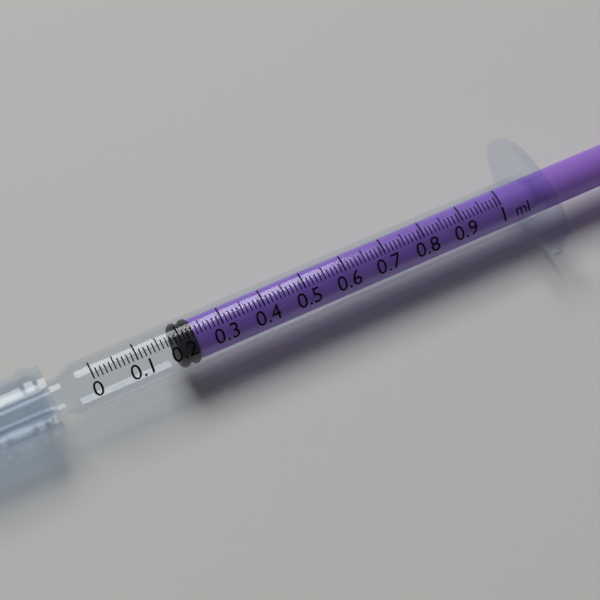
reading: 0.19 ml
